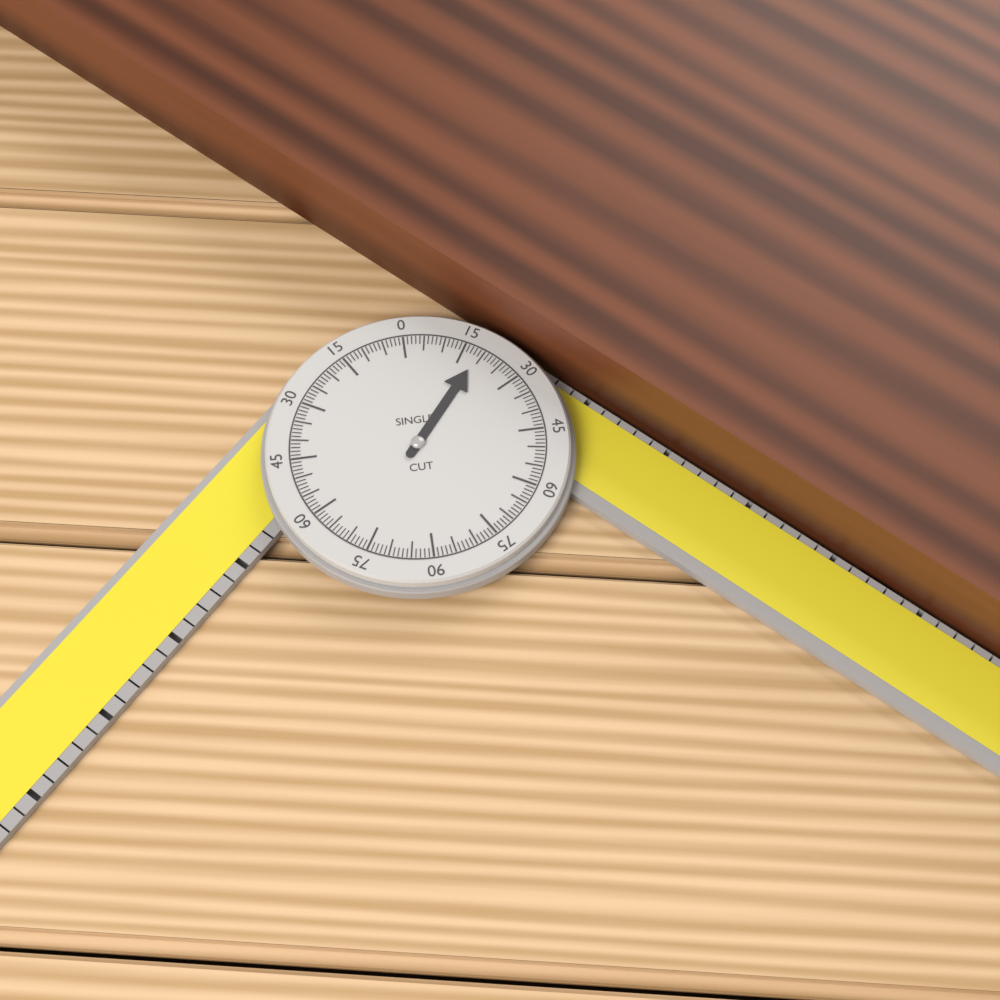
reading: 19 °
